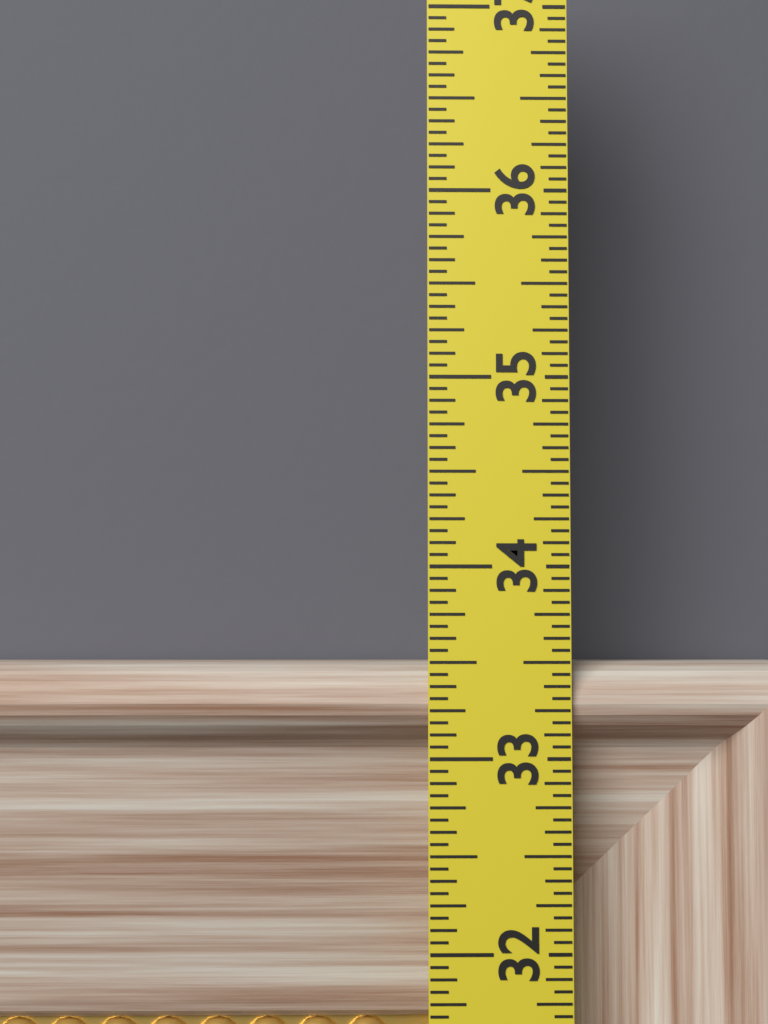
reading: 33.5000 in
